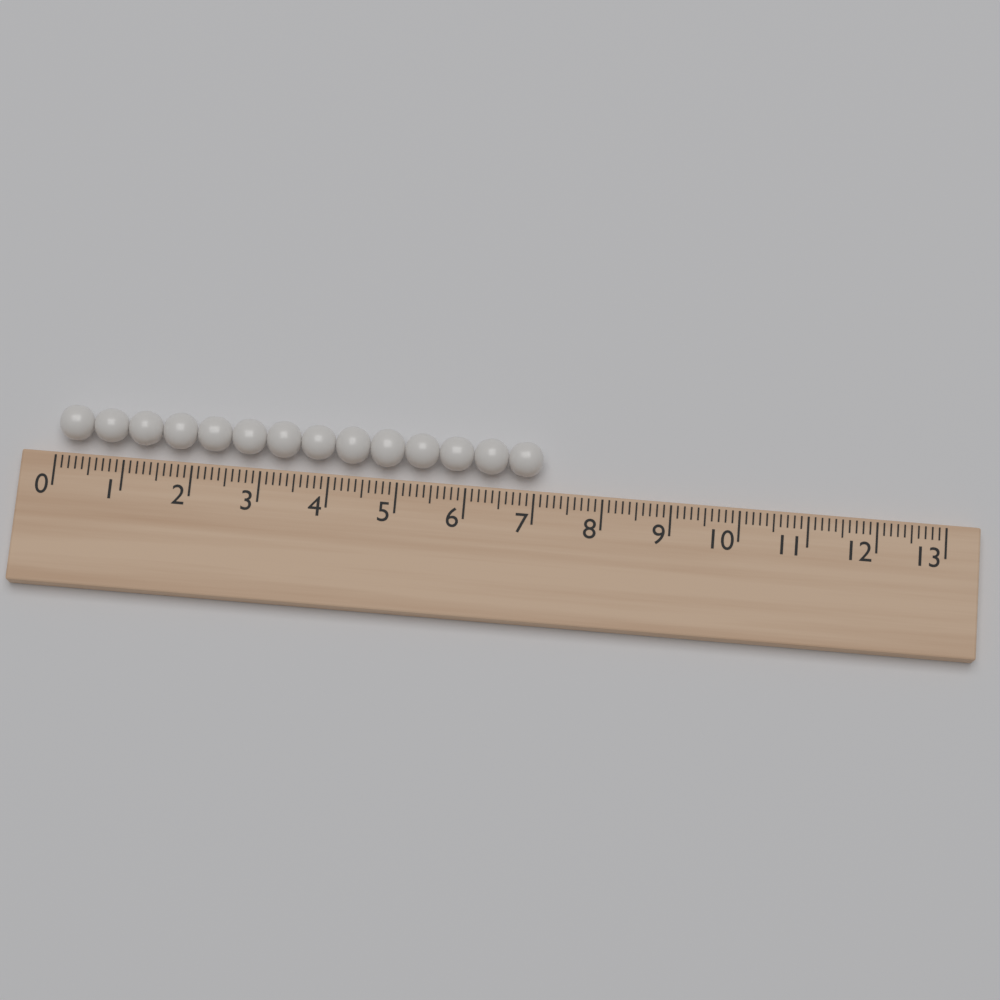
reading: 7.1 (no unit)
